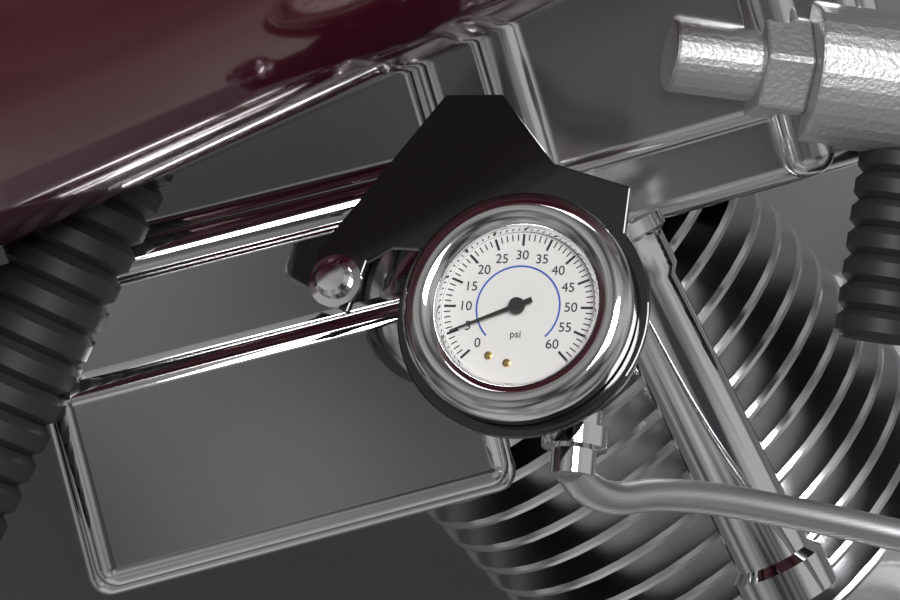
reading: 5 psi
